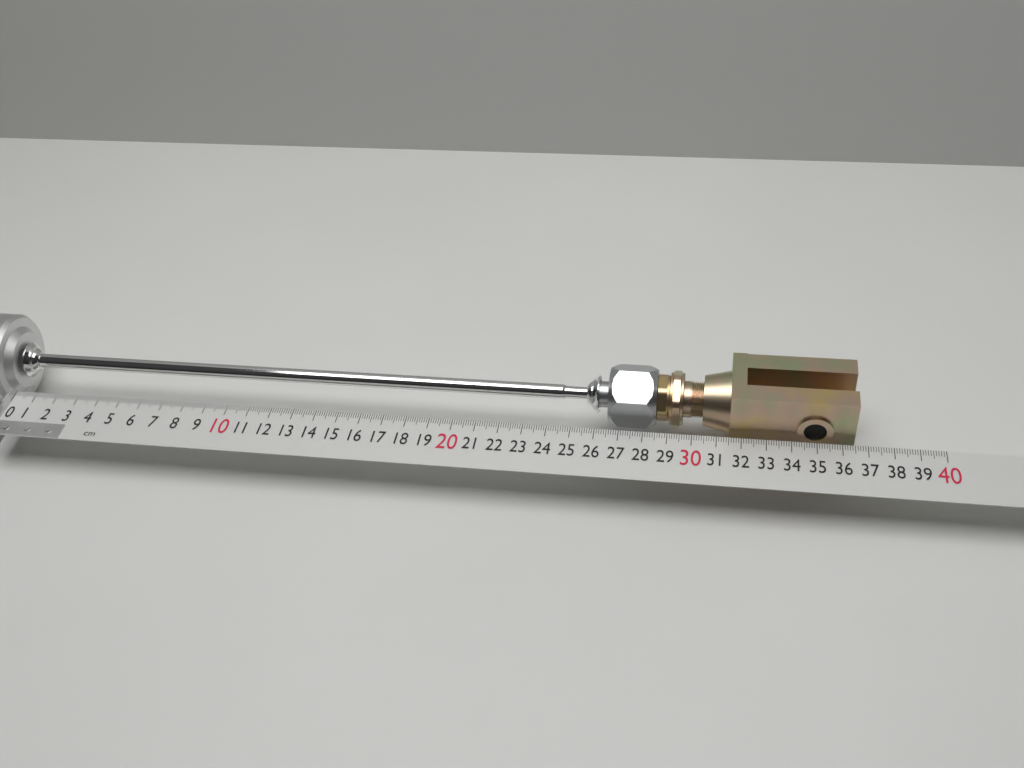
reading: 36.5 cm
